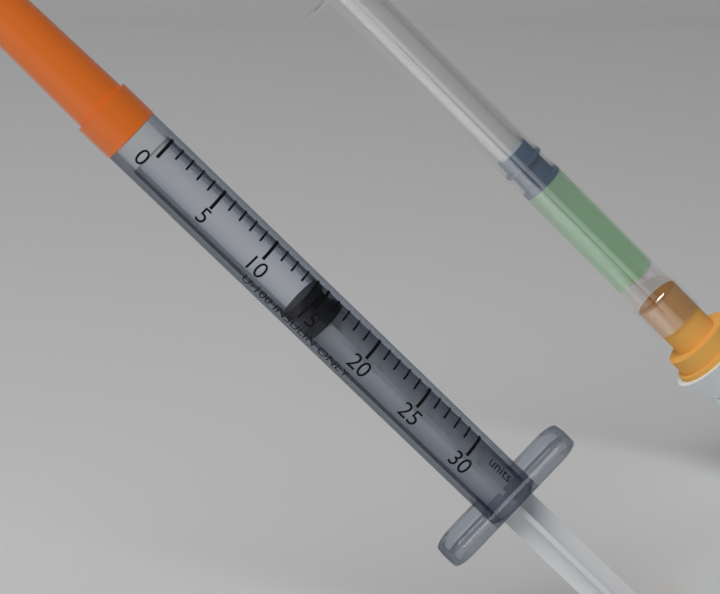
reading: 14 units
